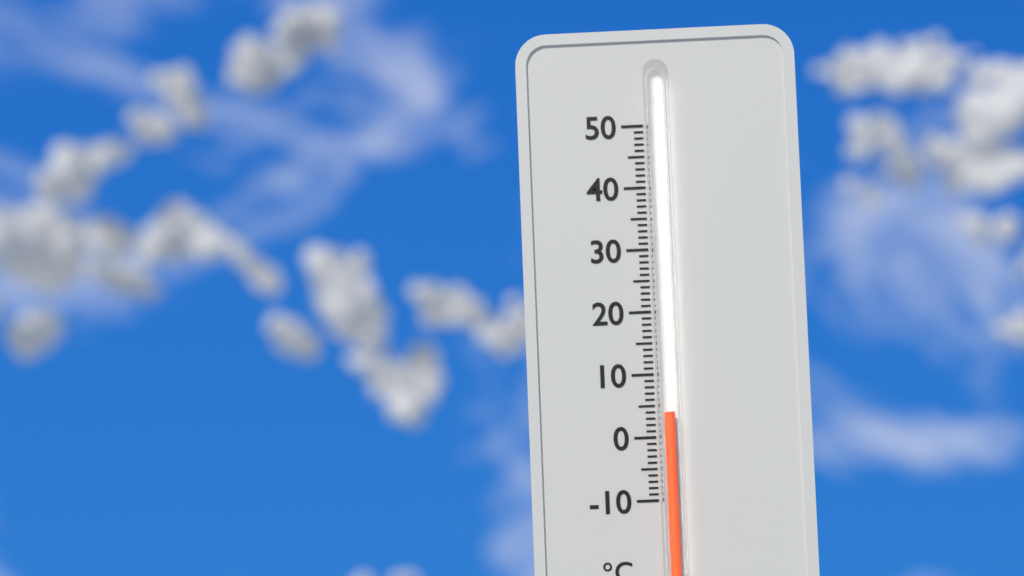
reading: 4 °C
